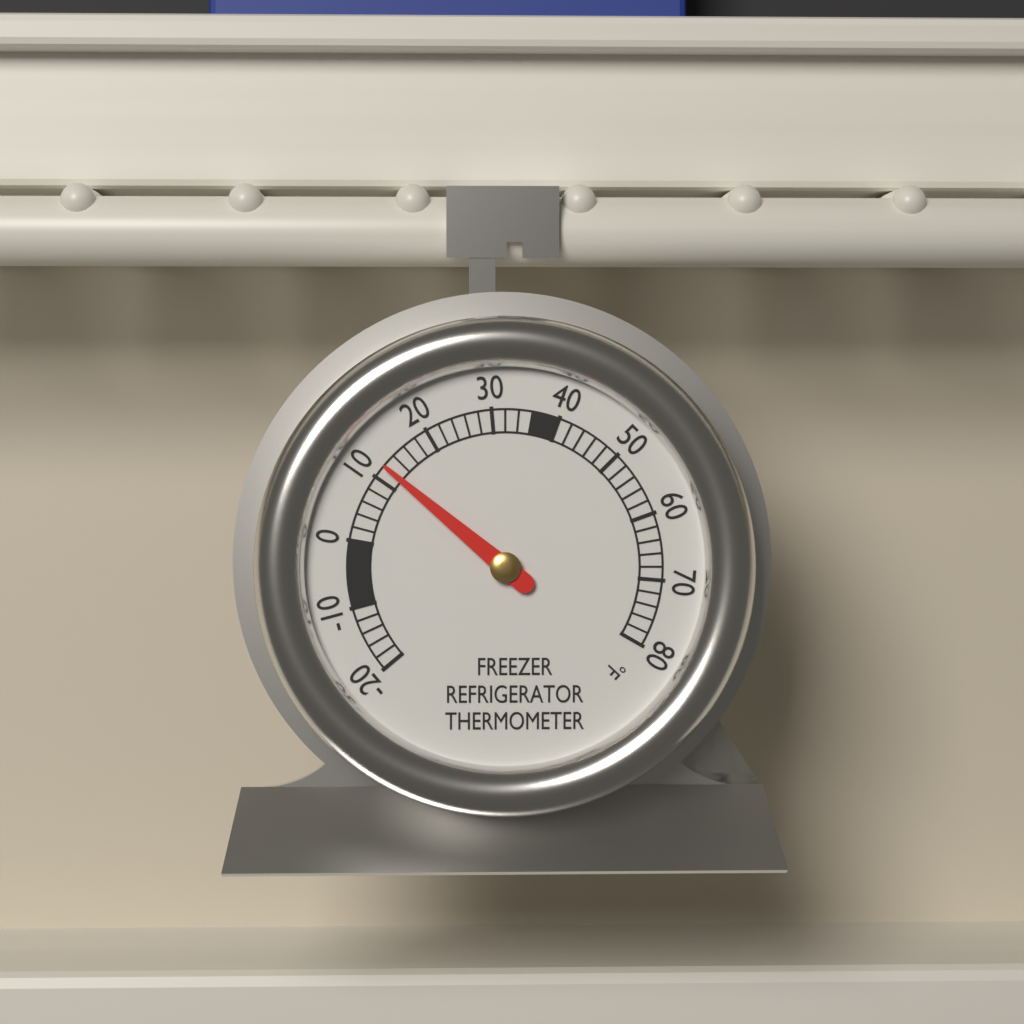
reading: 12 °F
